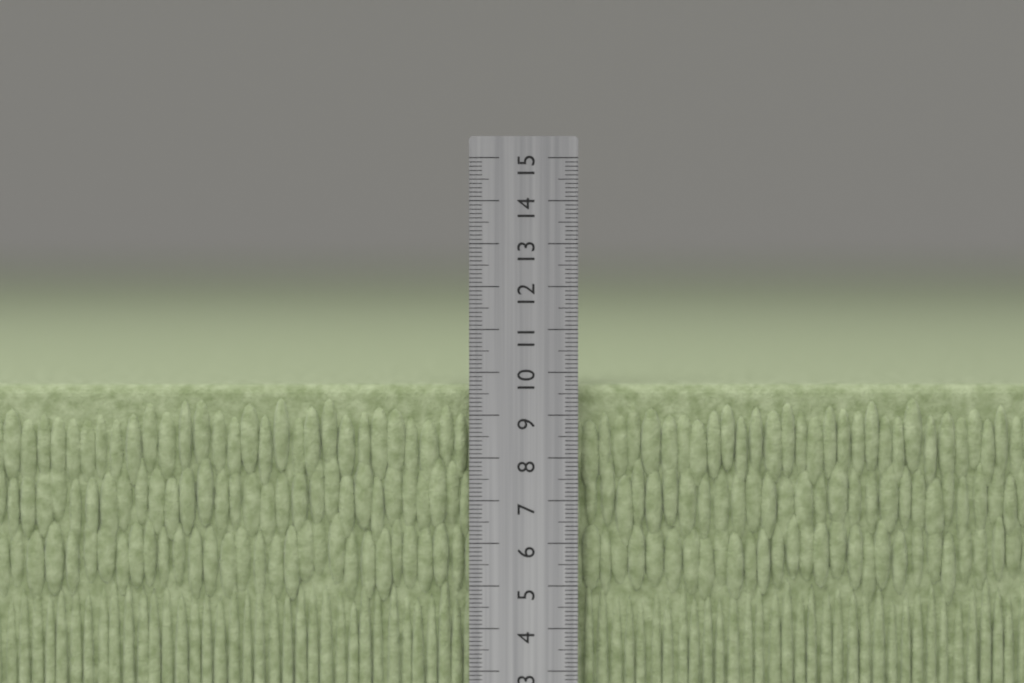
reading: 9.7 cm
